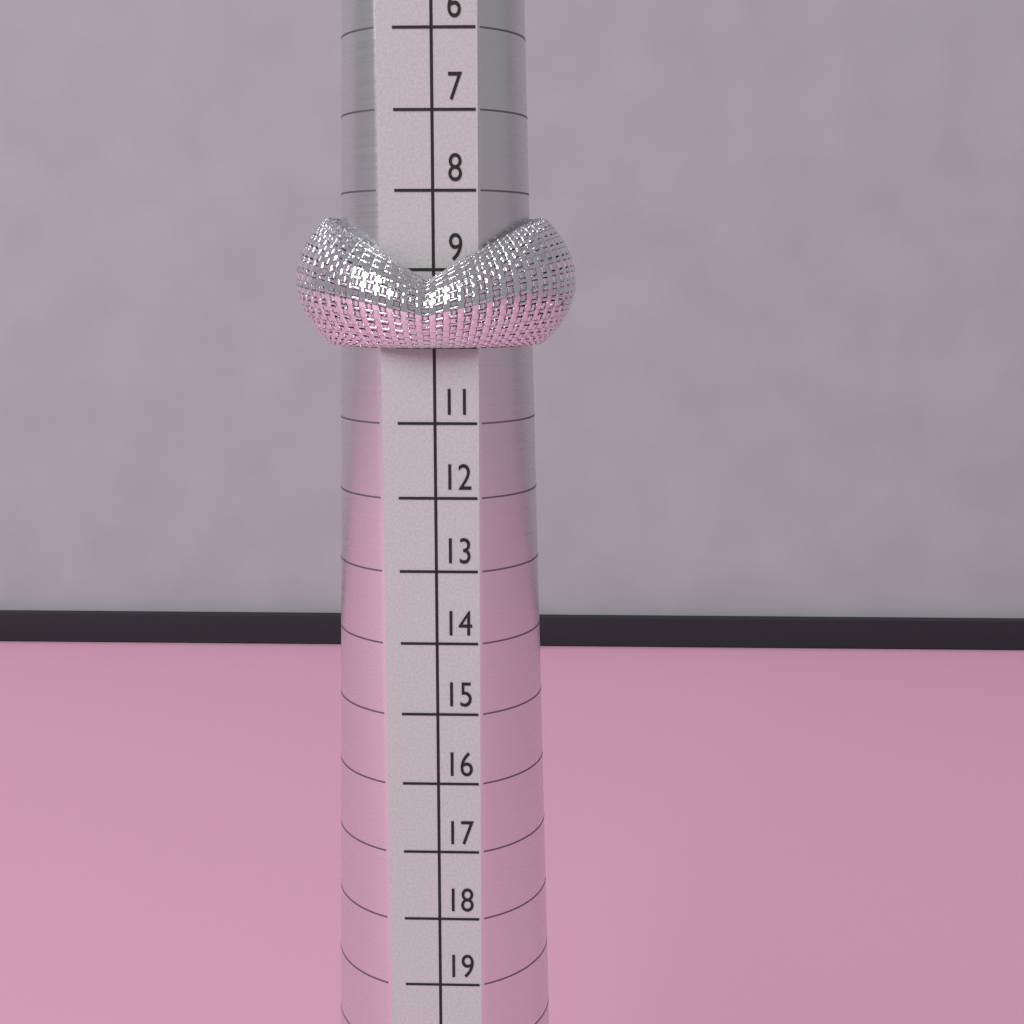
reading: 10 (no unit)
